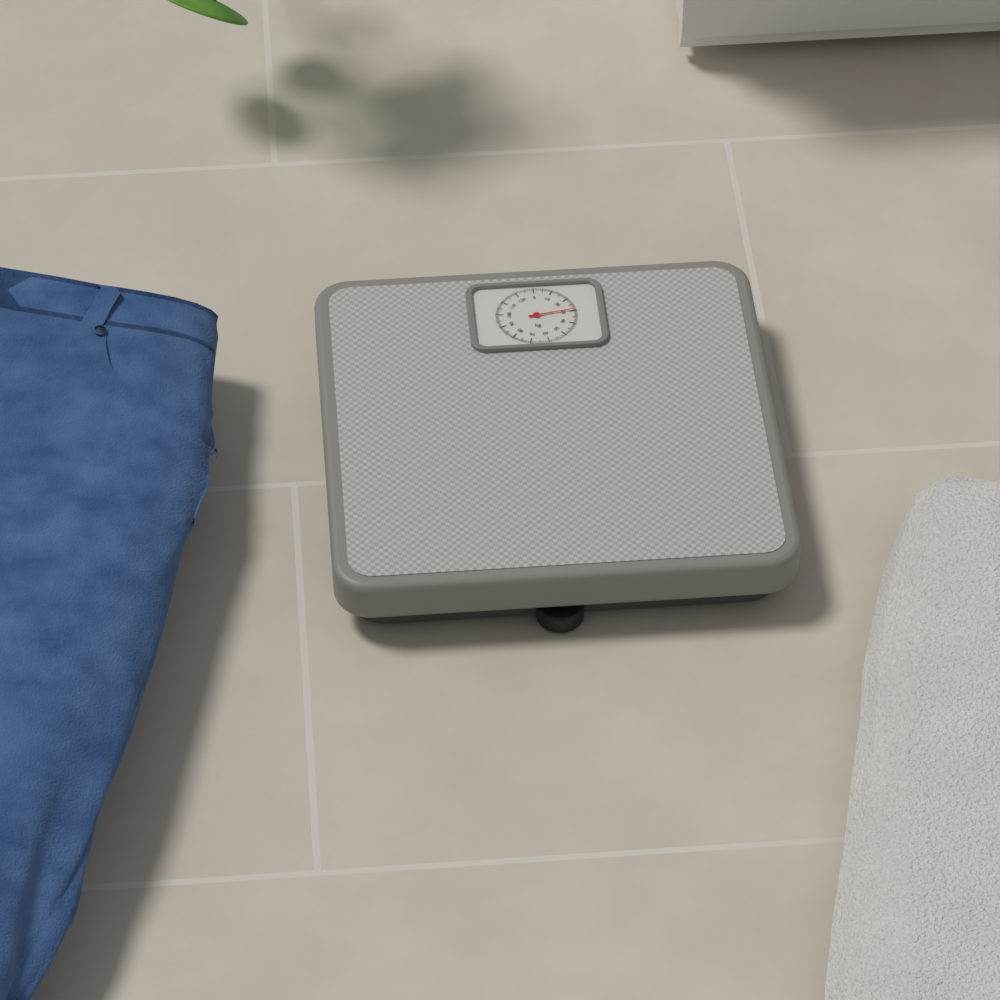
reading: 29 kg
